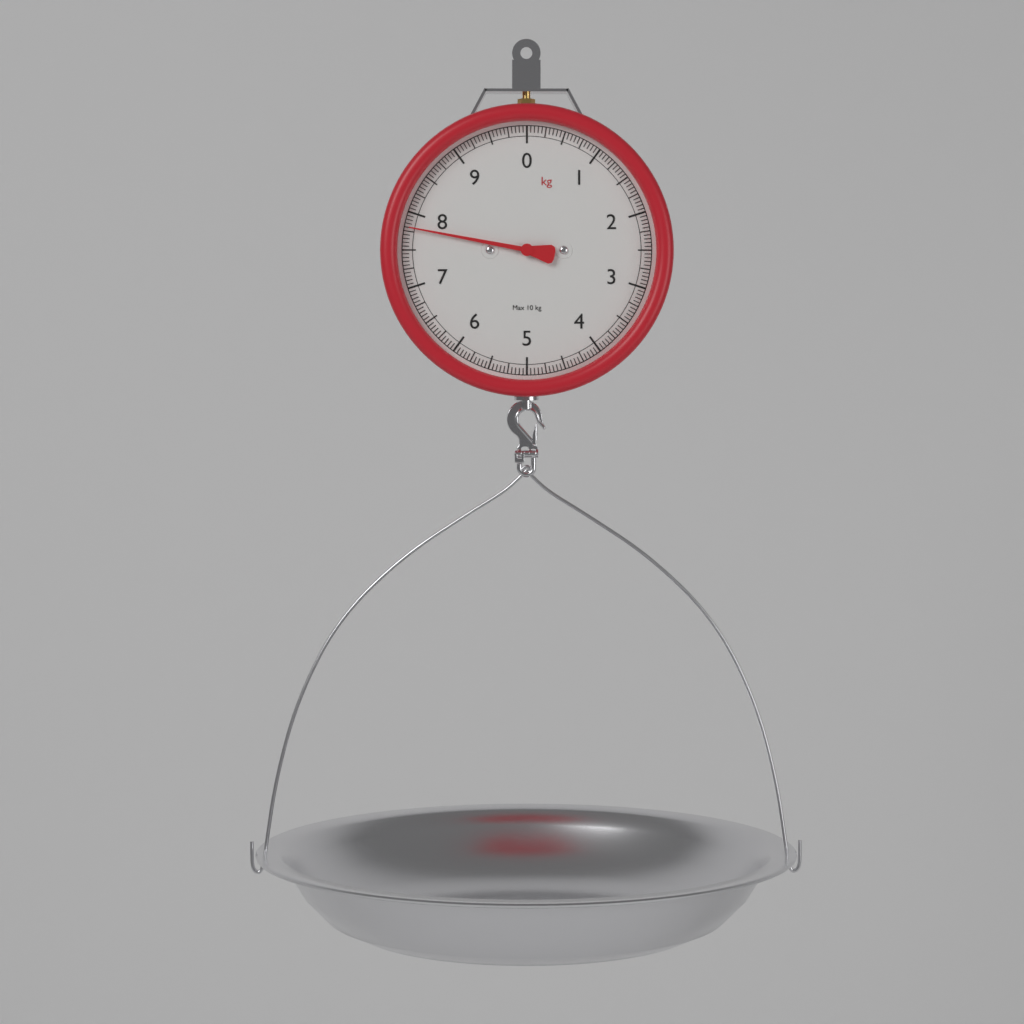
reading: 7.80 kg
